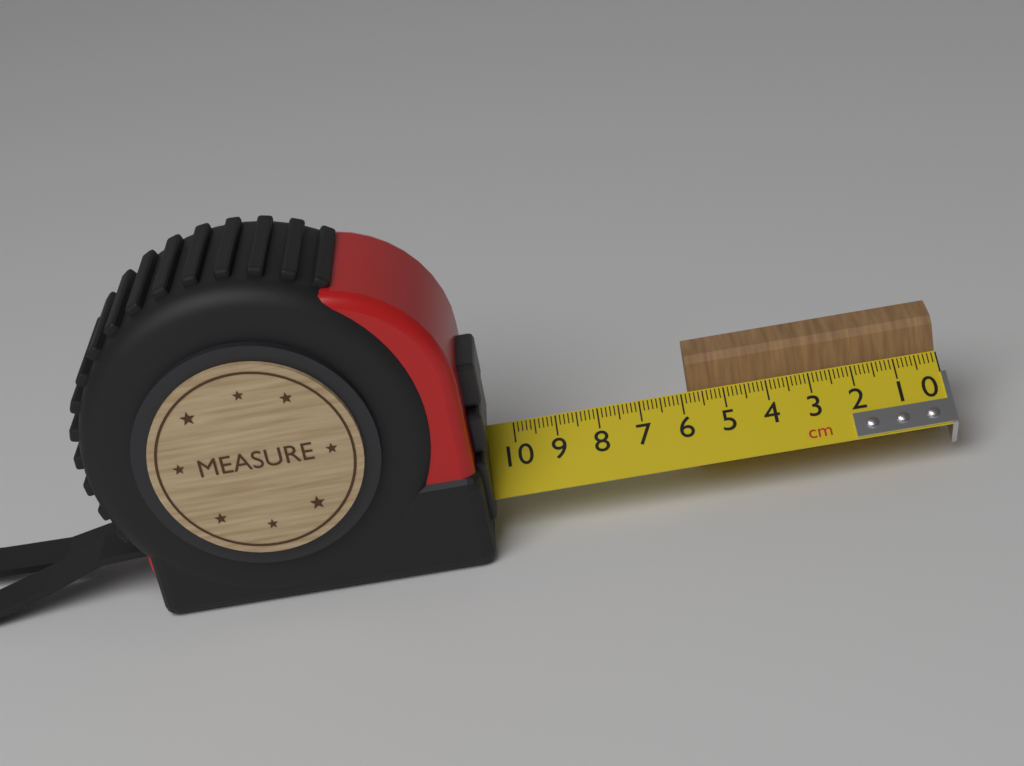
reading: 5.8 cm
